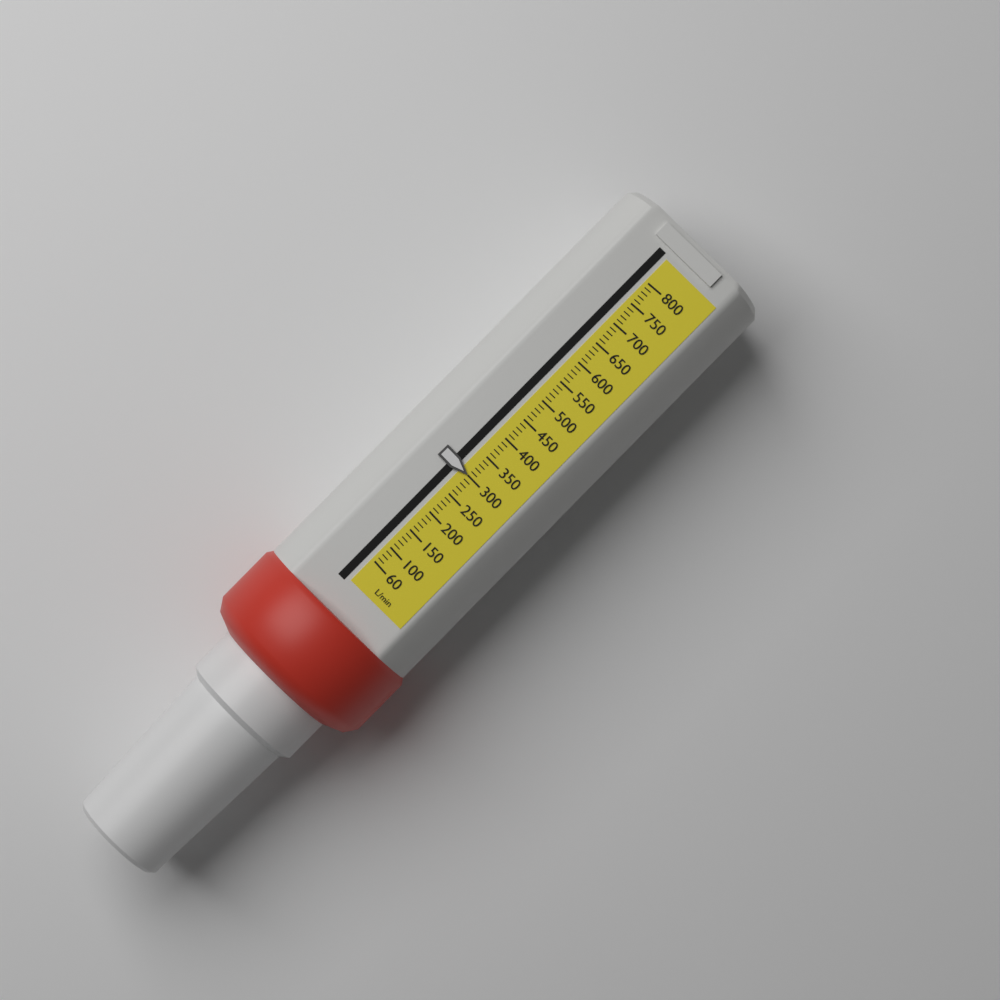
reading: 300 L/min
